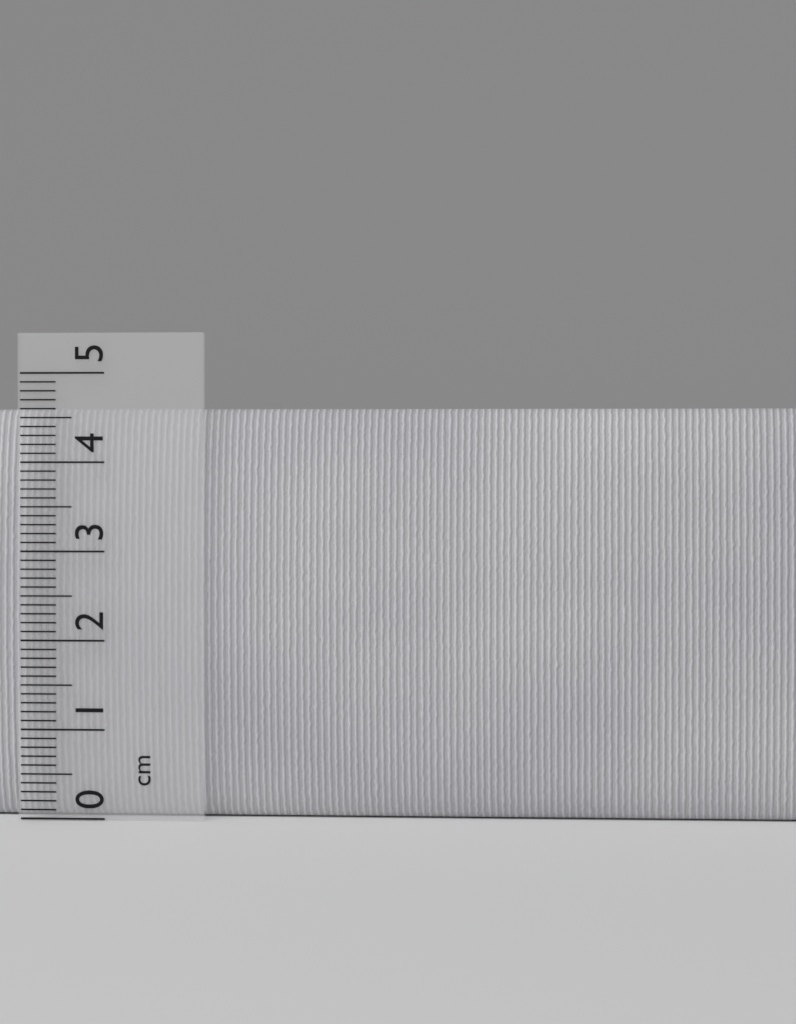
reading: 4.6 cm
